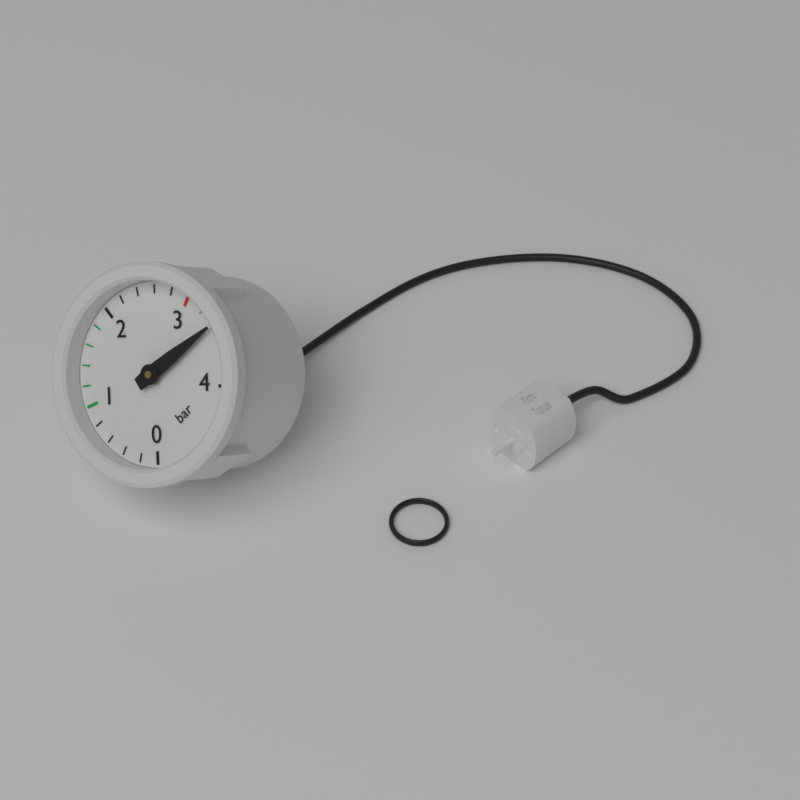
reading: 3.4 bar
